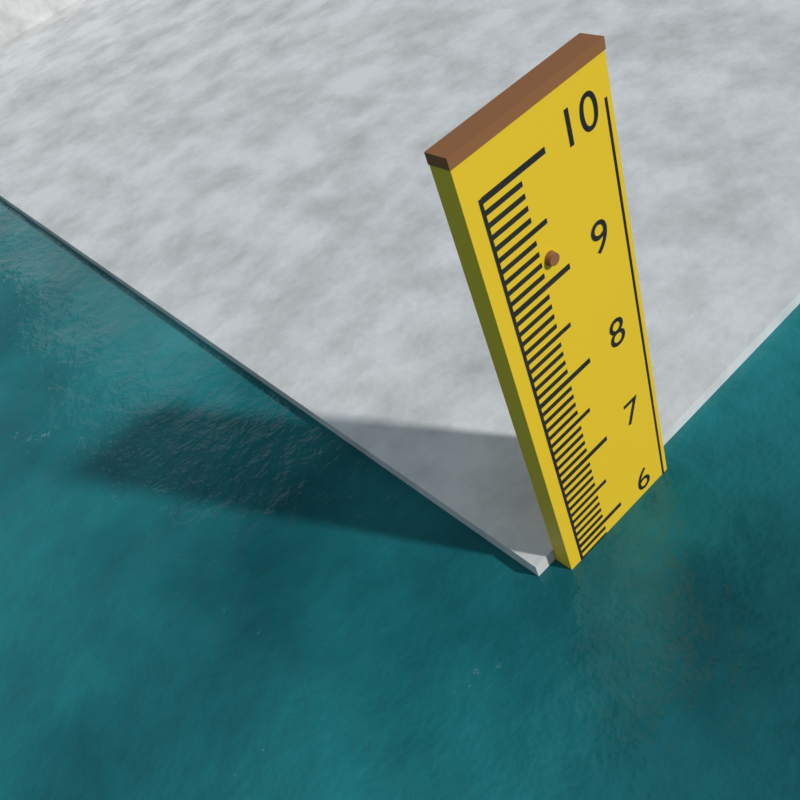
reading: 5.8 (no unit)
